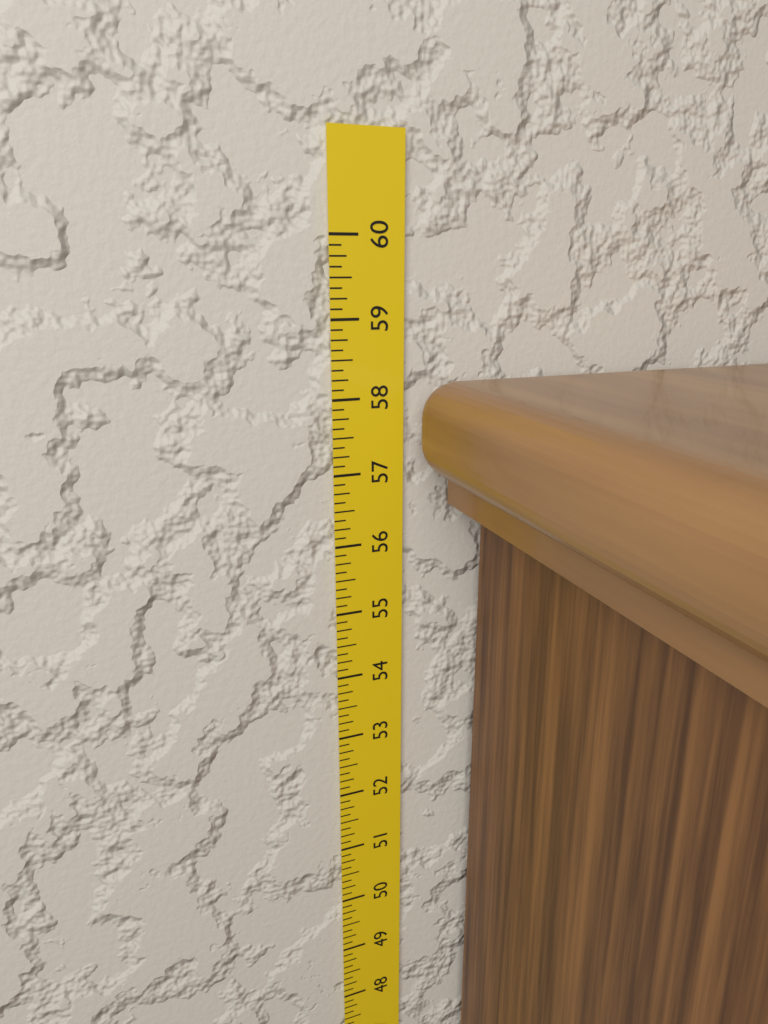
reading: 58.250 in
